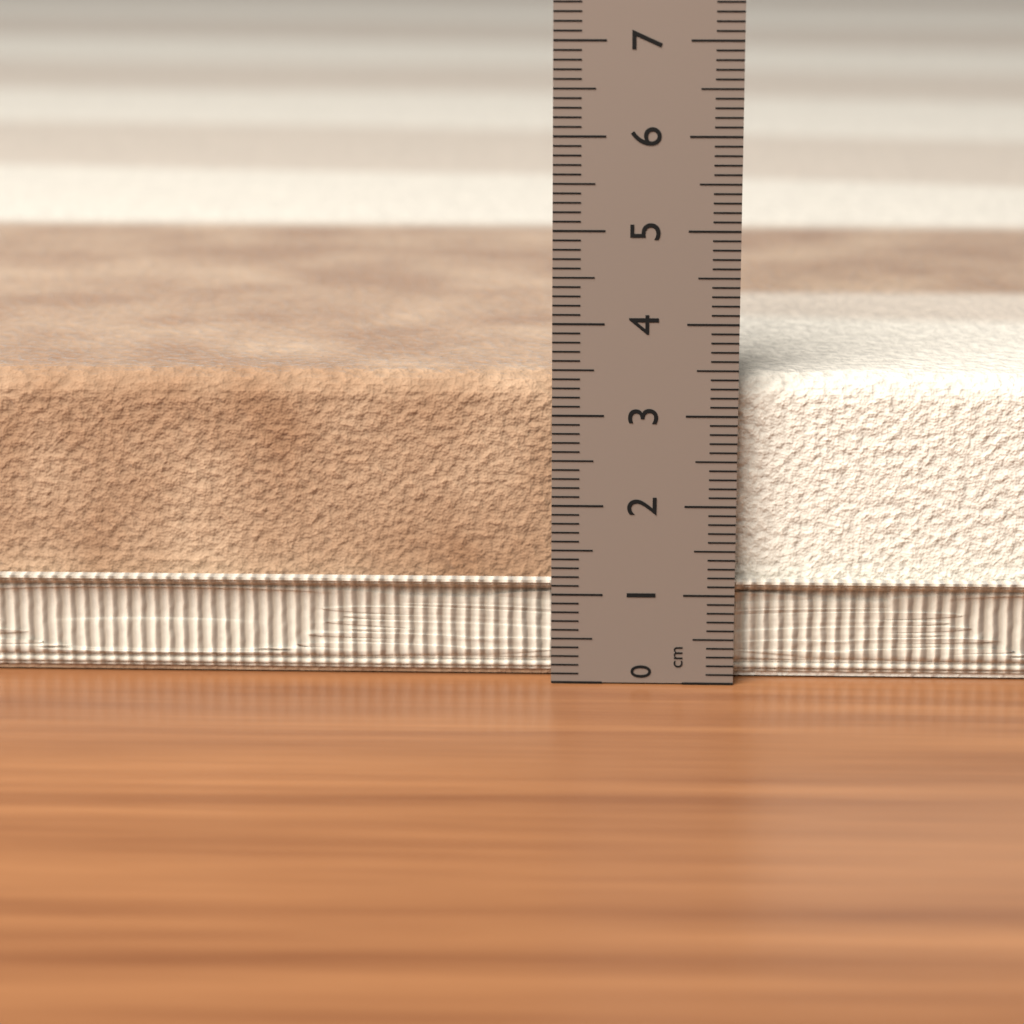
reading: 3.4 cm
